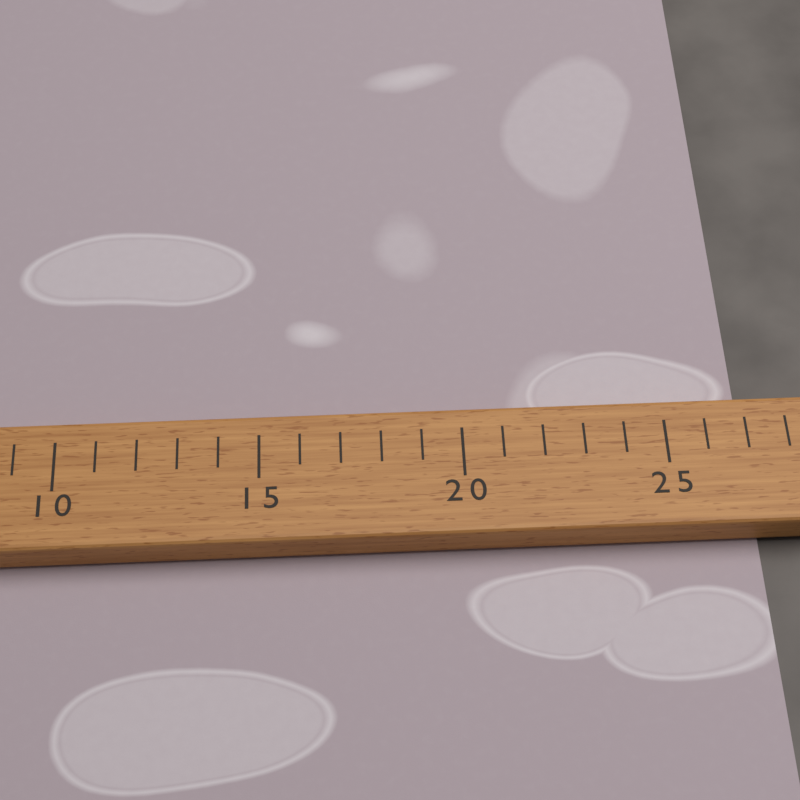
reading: 27 (no unit)
